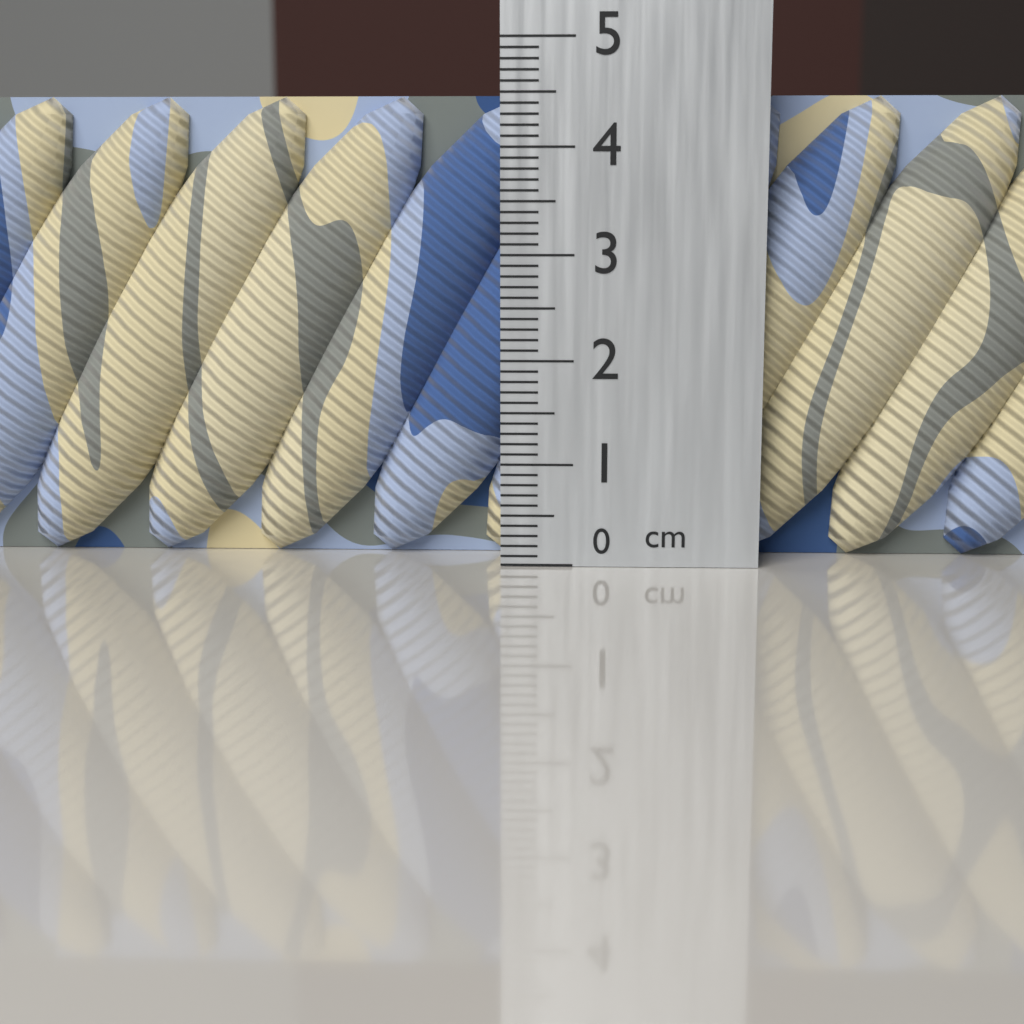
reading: 4.5 cm
